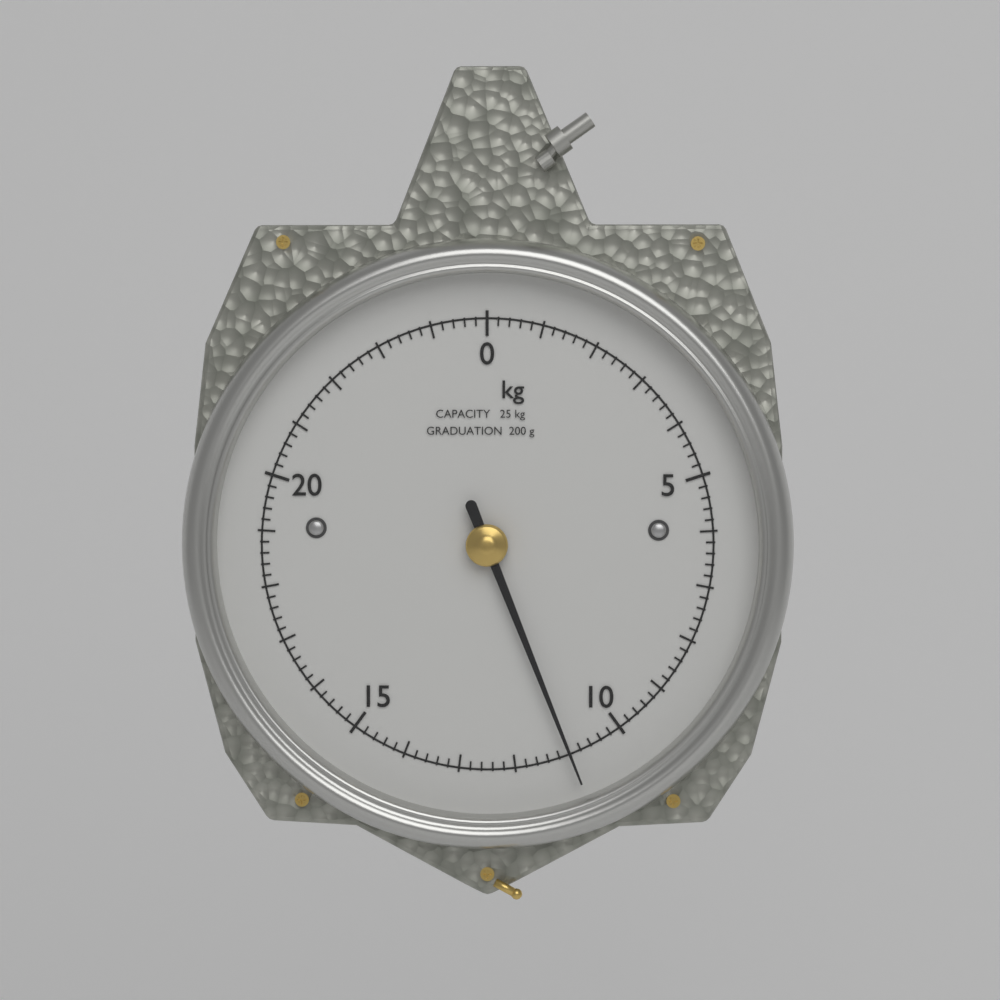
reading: 11.0 kg
